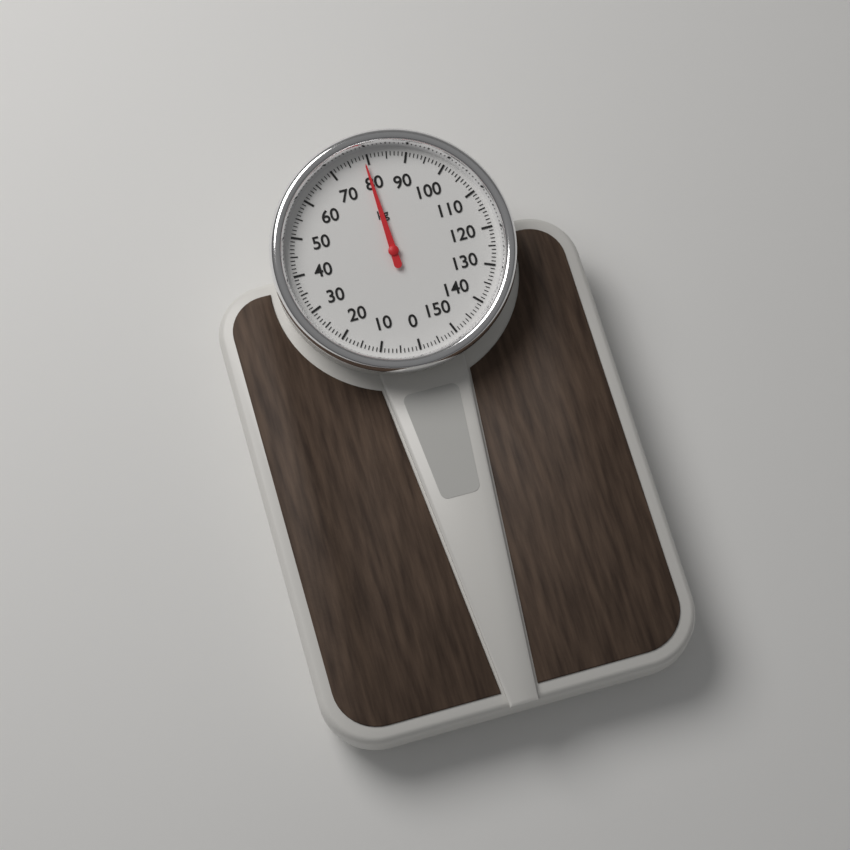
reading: 79 kg
